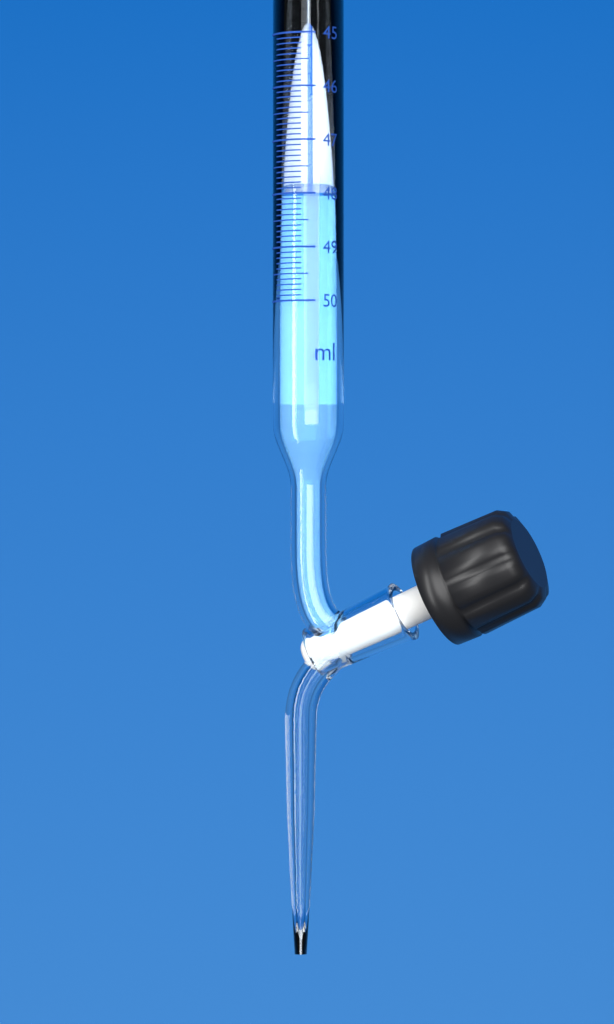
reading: 48.0 ml
